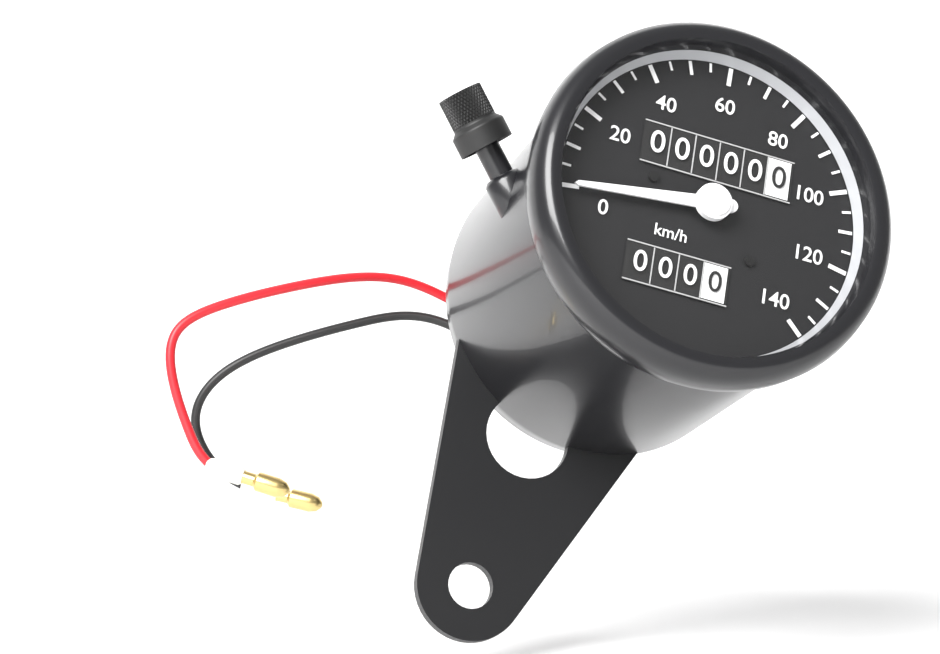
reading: 0 km/h
